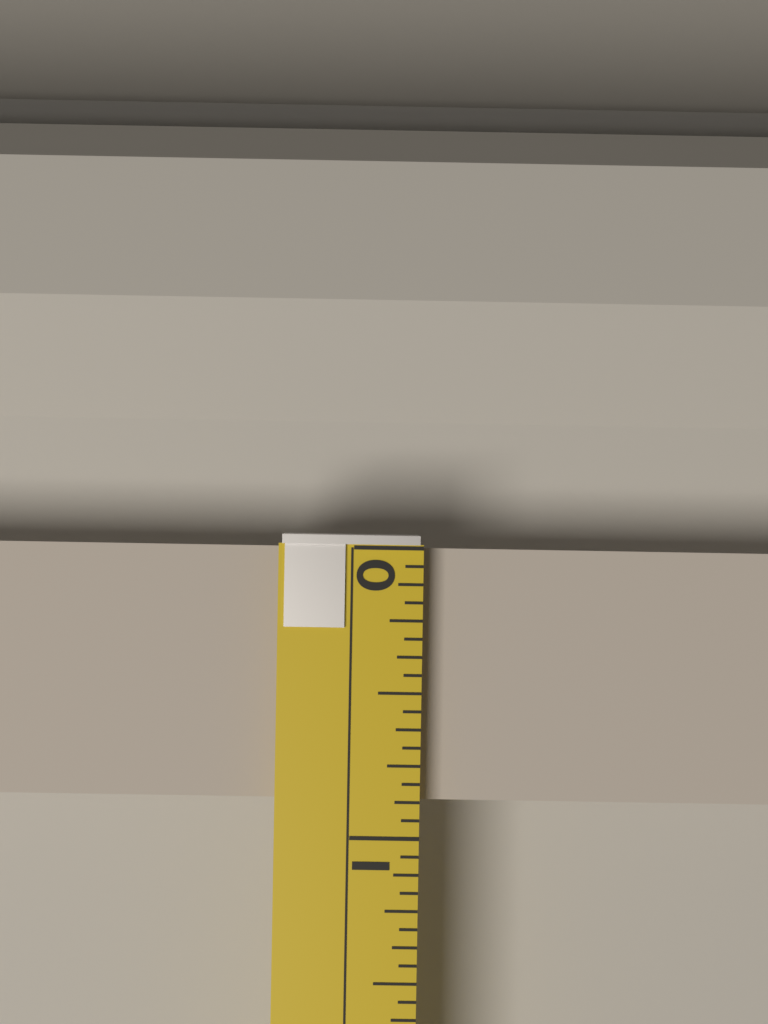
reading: 0.8750 (no unit)
